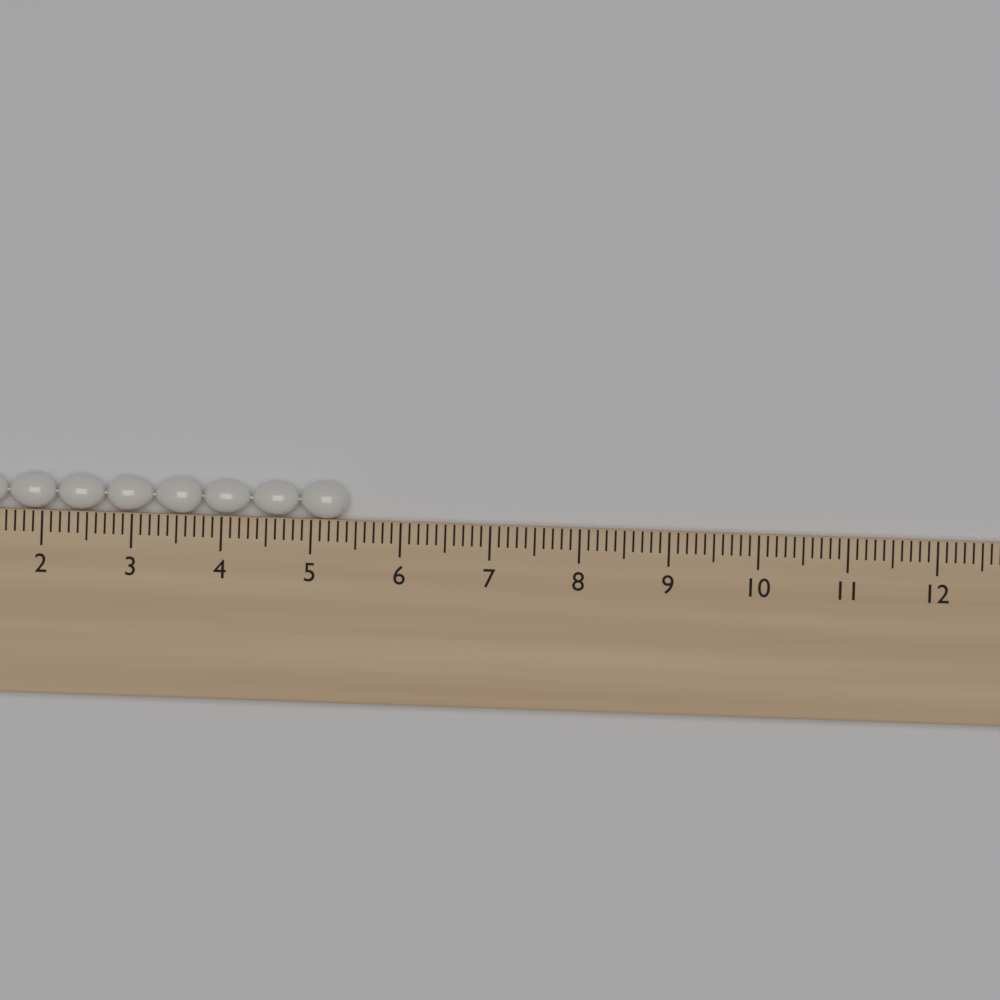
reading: 5.4 cm
